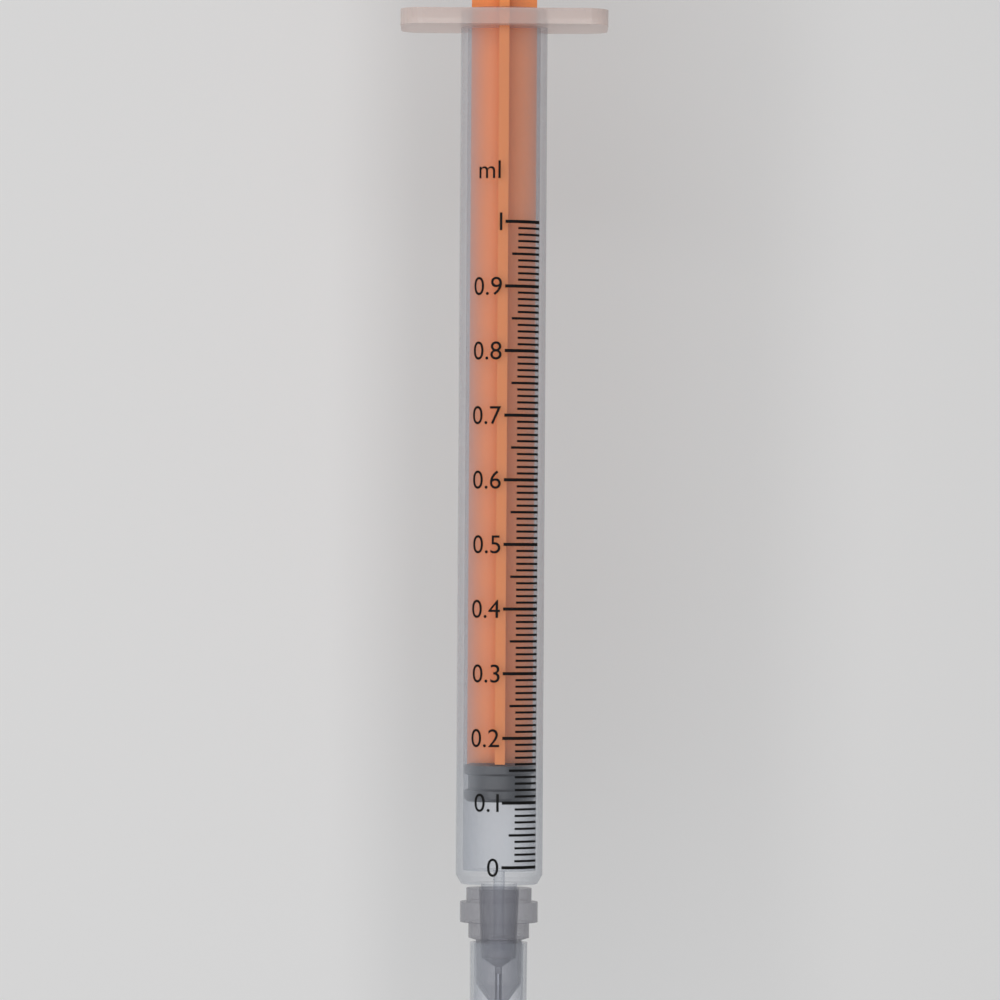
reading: 0.10 ml
